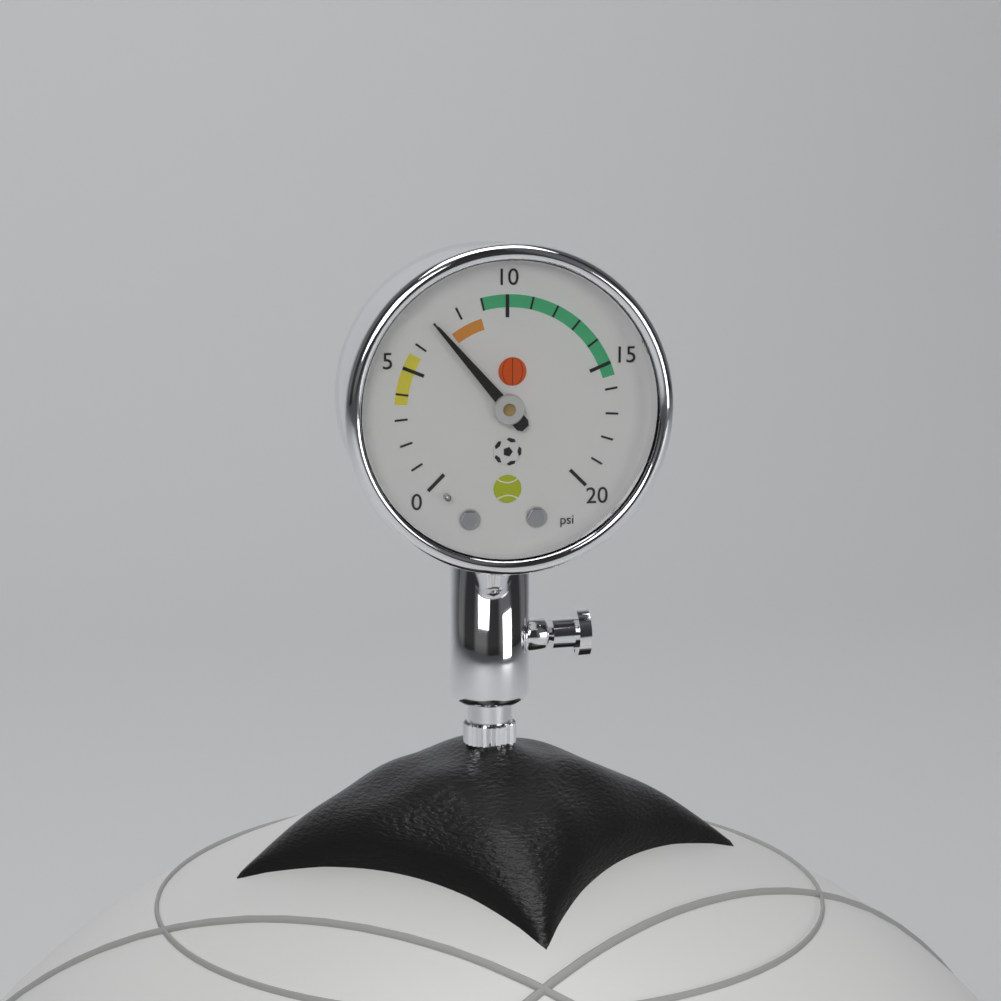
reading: 7 psi
